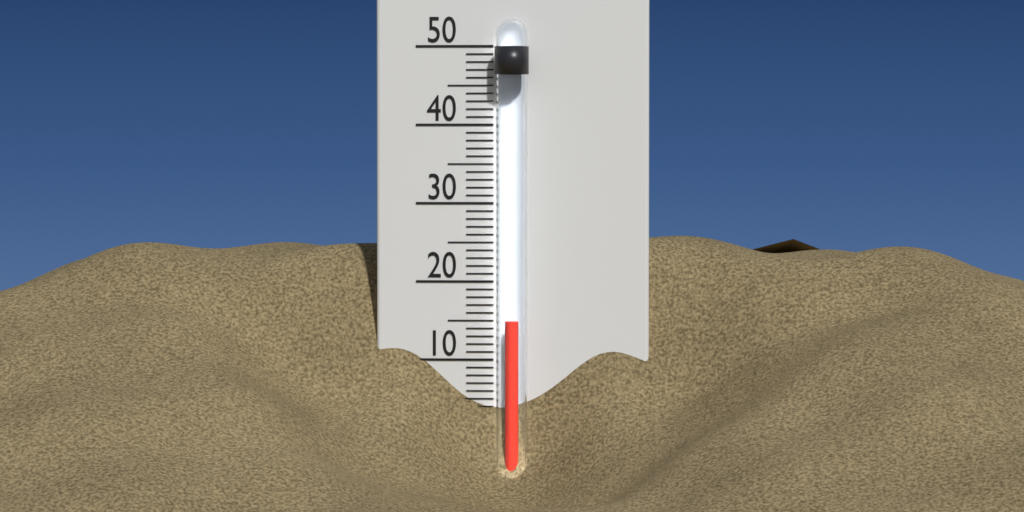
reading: 15 °C
